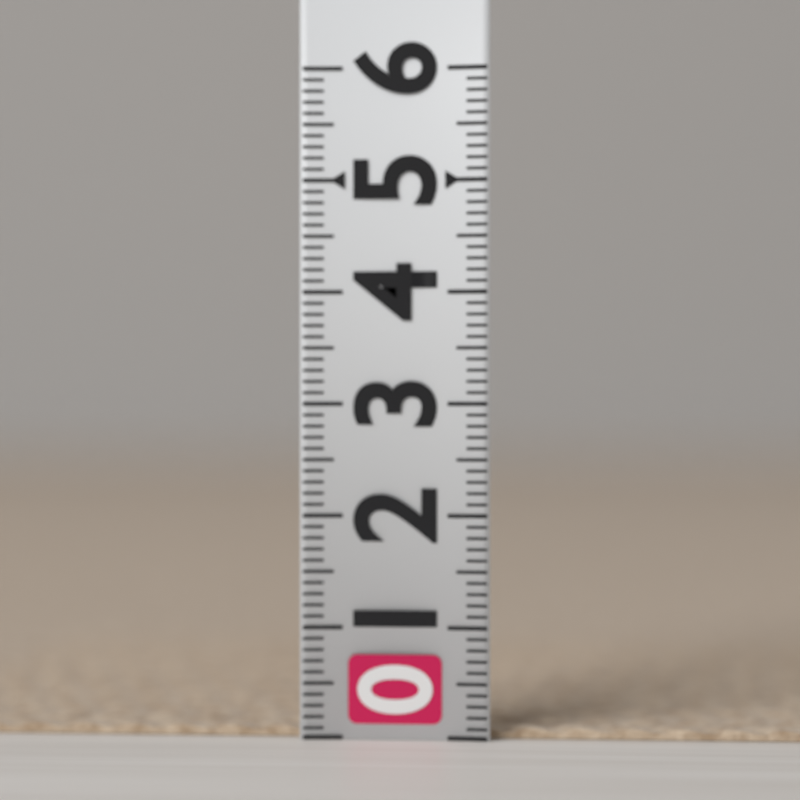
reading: 0.1 (no unit)
